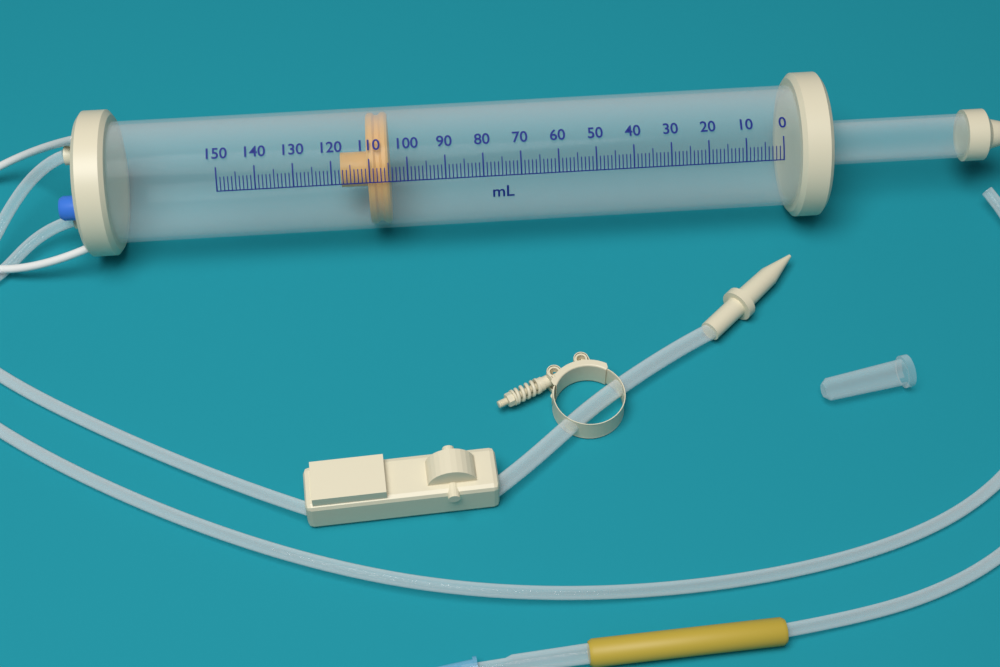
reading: 105 ml
